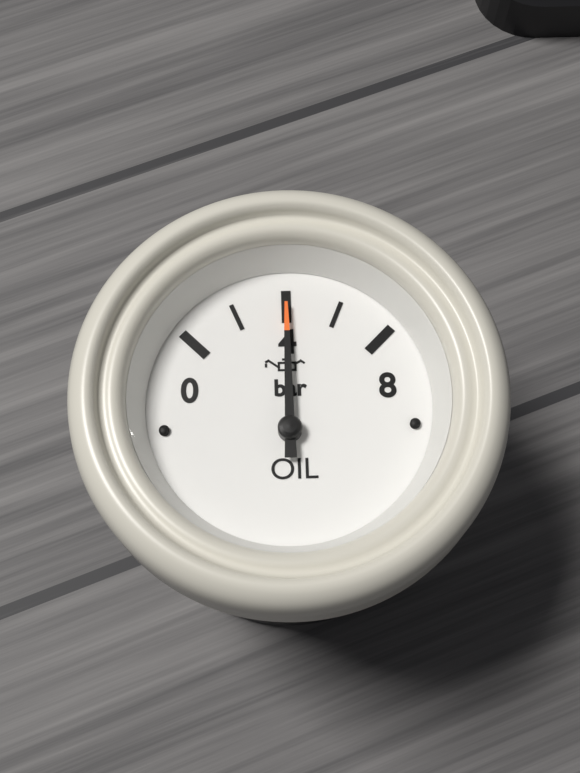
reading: 4 bar
